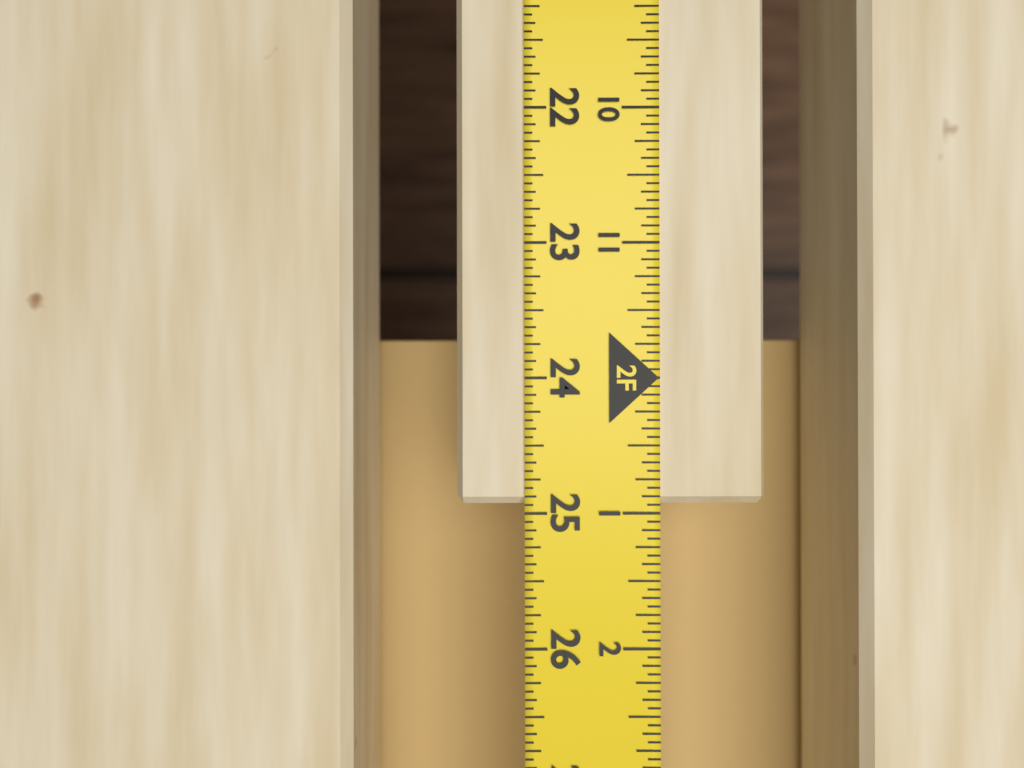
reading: 24.9375 in
